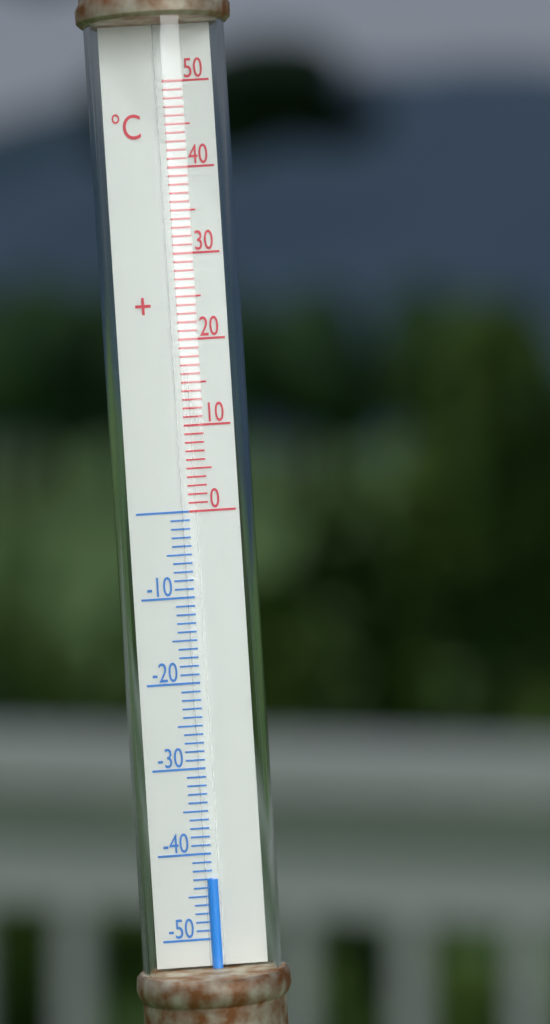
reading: -43 °C
